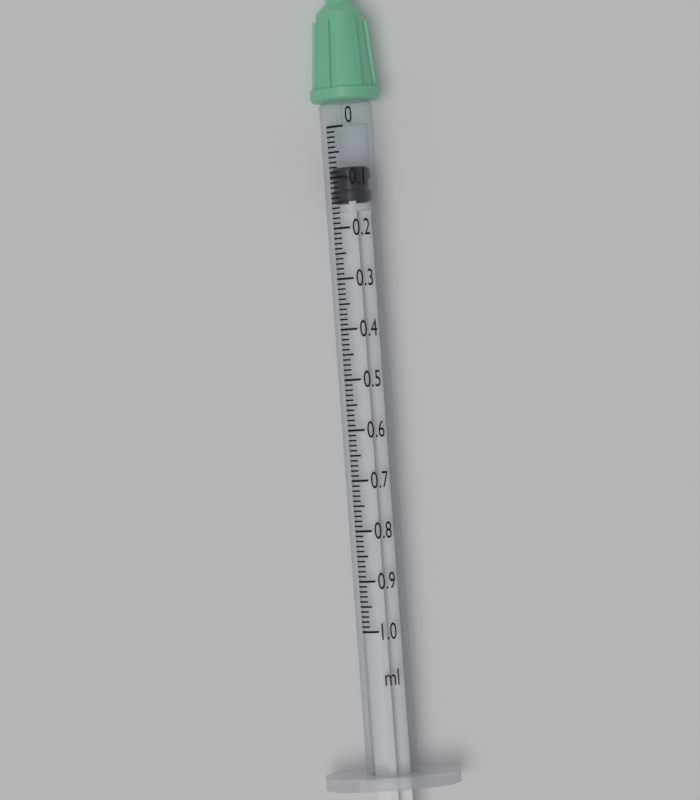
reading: 0.08 ml
